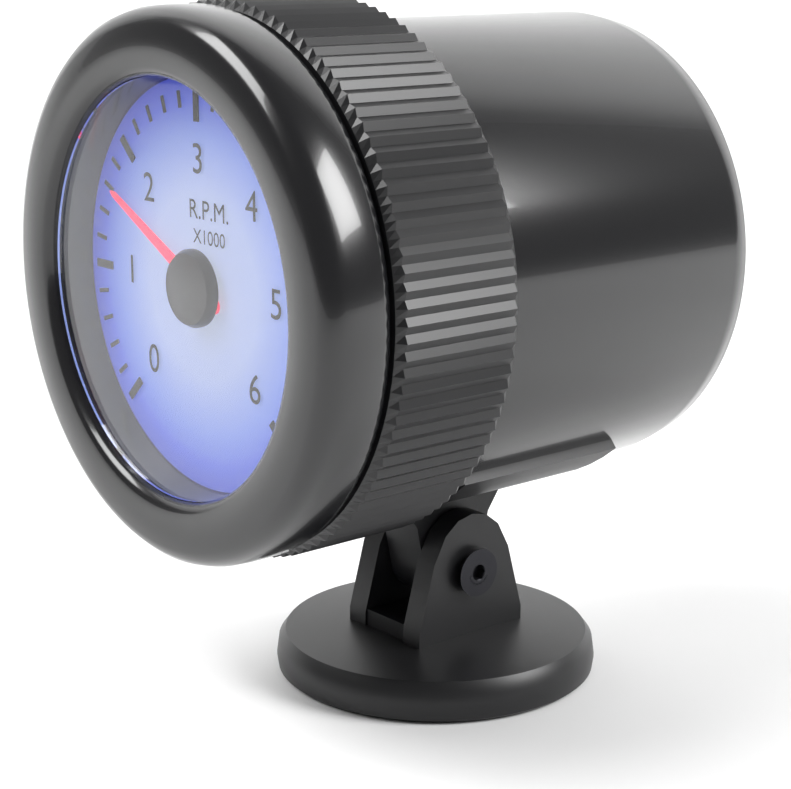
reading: 1.6 RPM x1000
